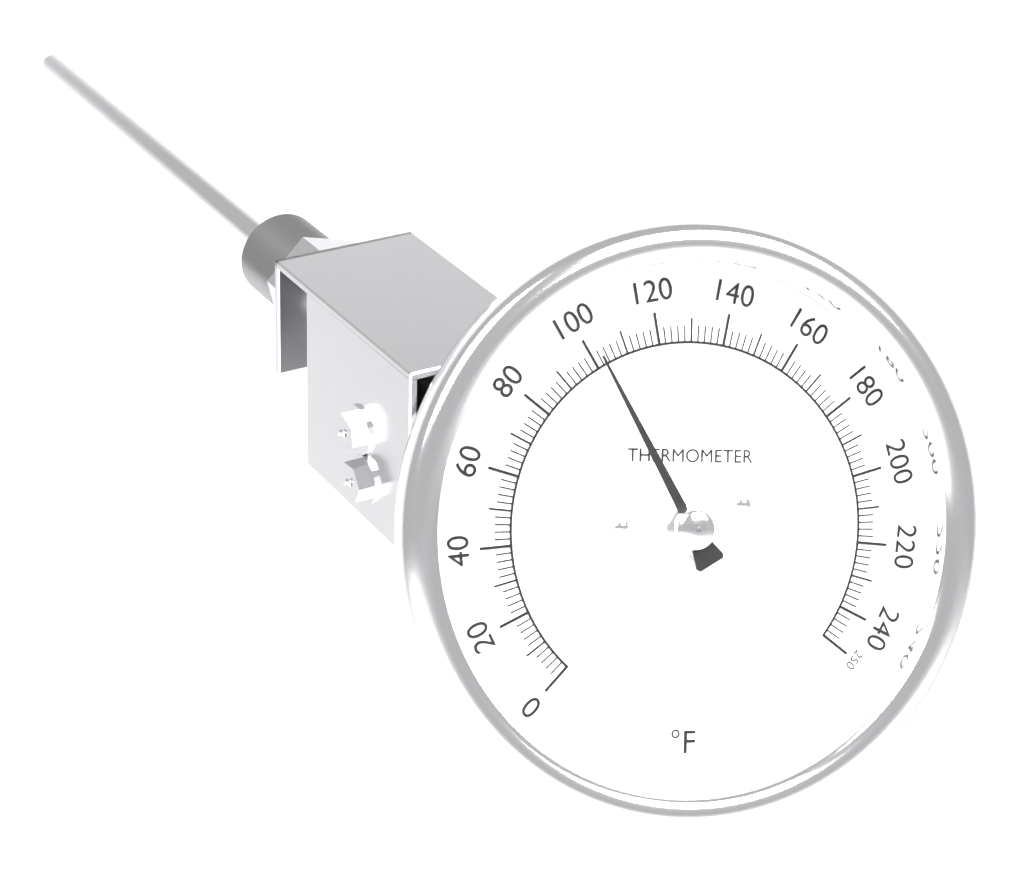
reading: 102 °F
